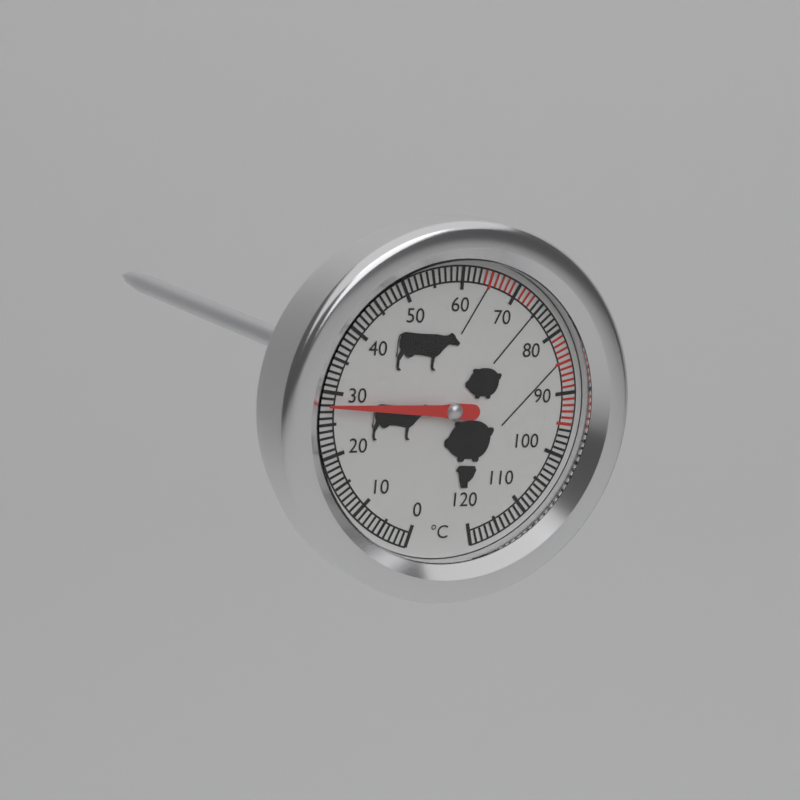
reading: 28 °C
